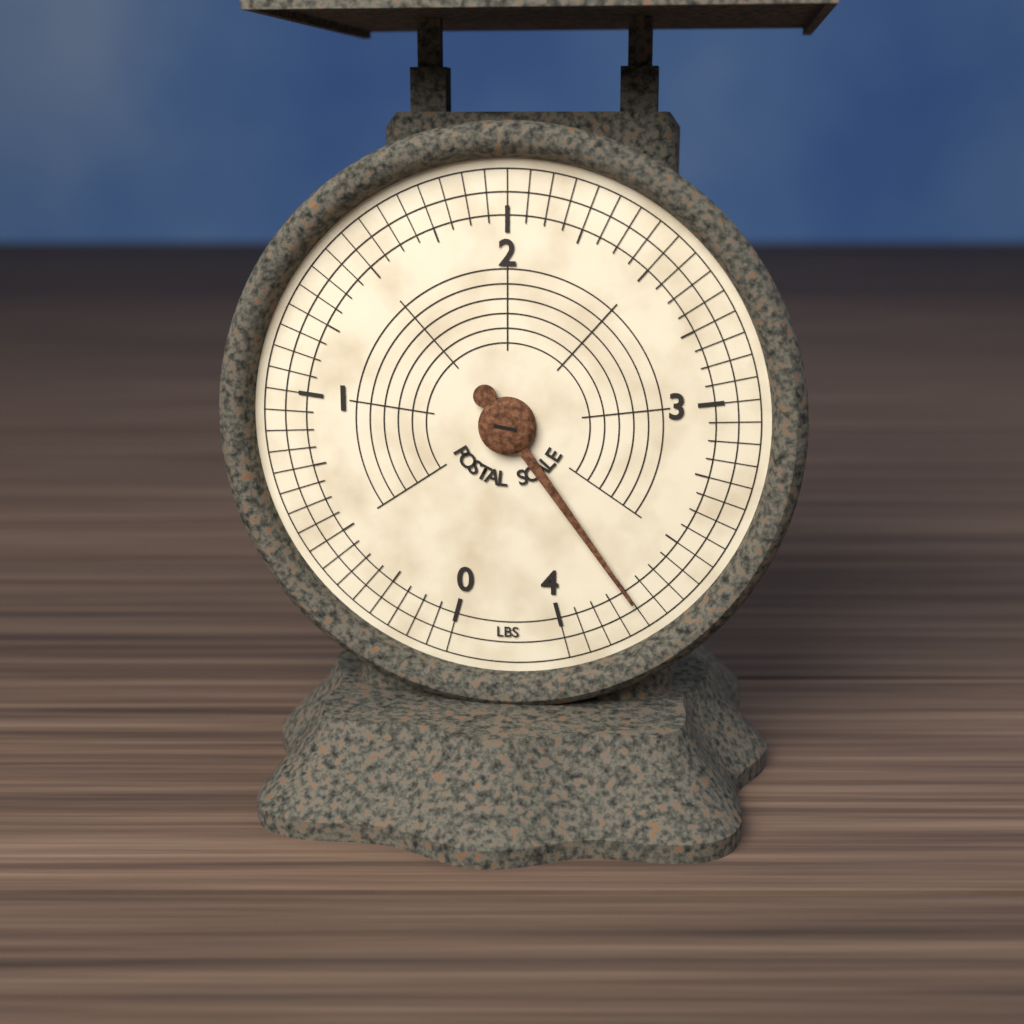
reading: 3.7500 lbs
